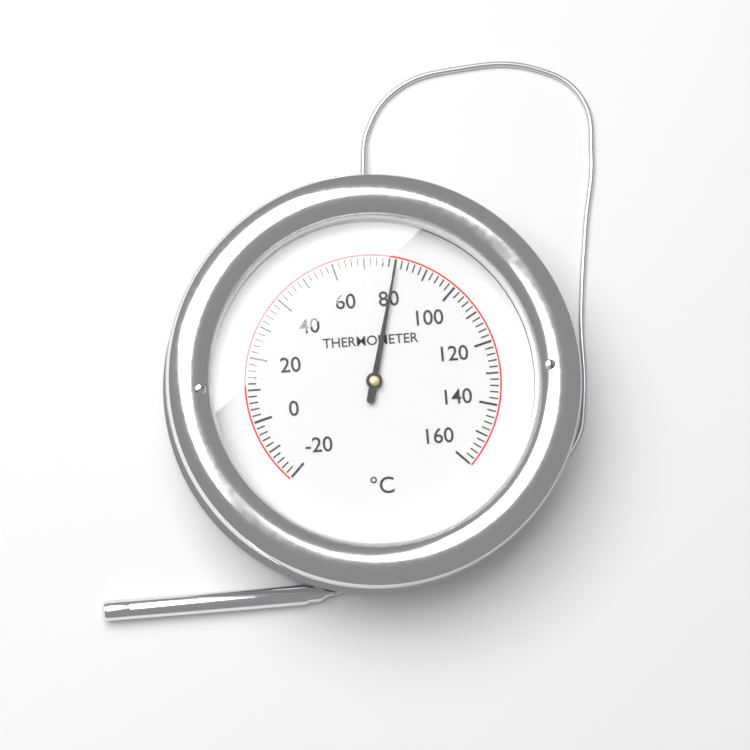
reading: 80 °C
